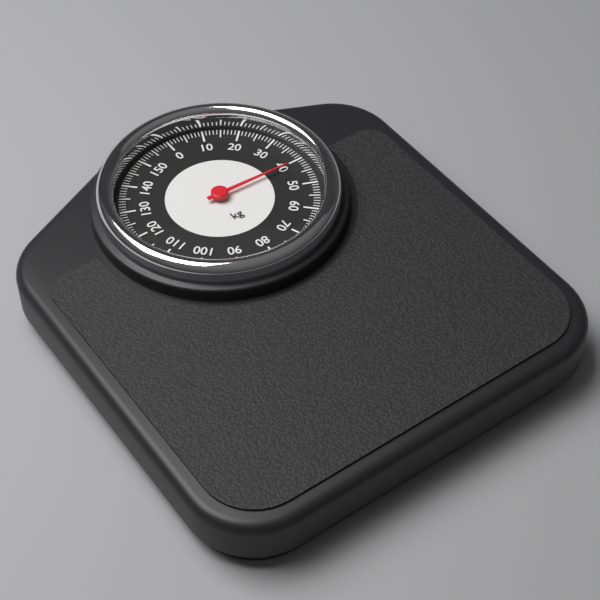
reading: 41 kg
